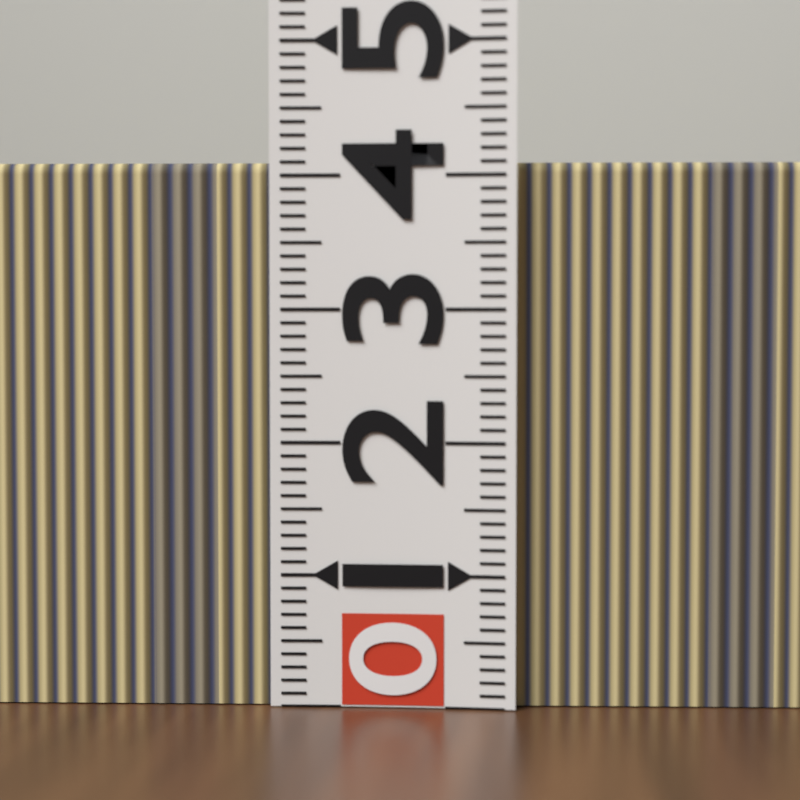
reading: 4.1 (no unit)
